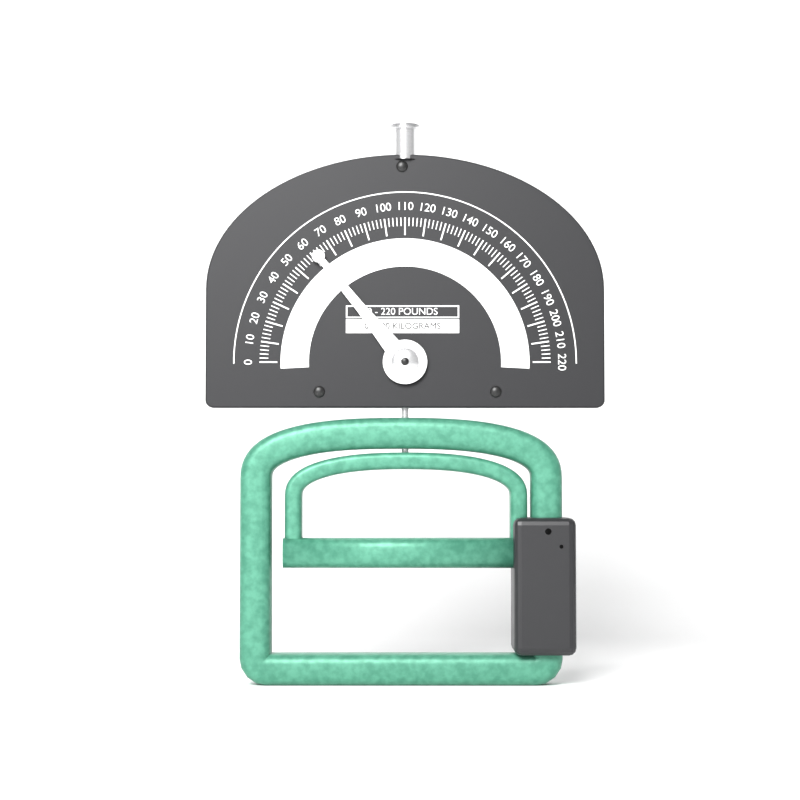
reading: 62 lb
